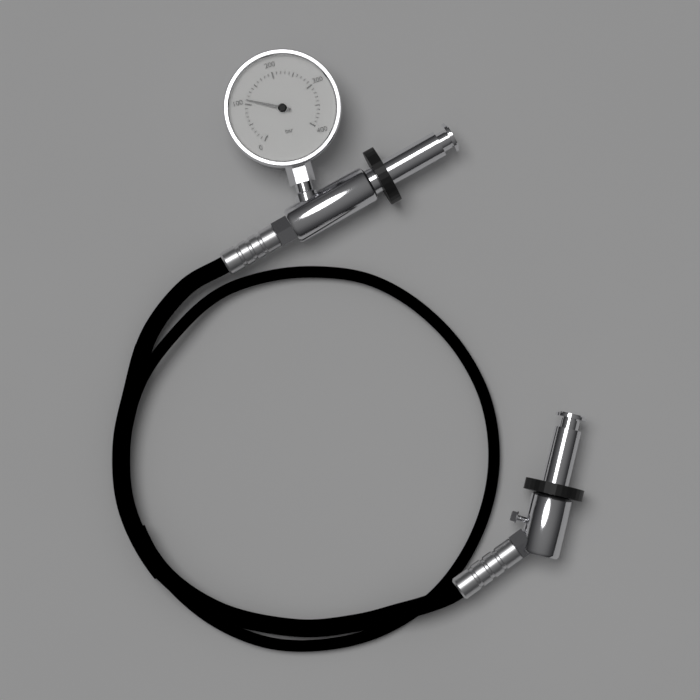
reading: 110 bar
